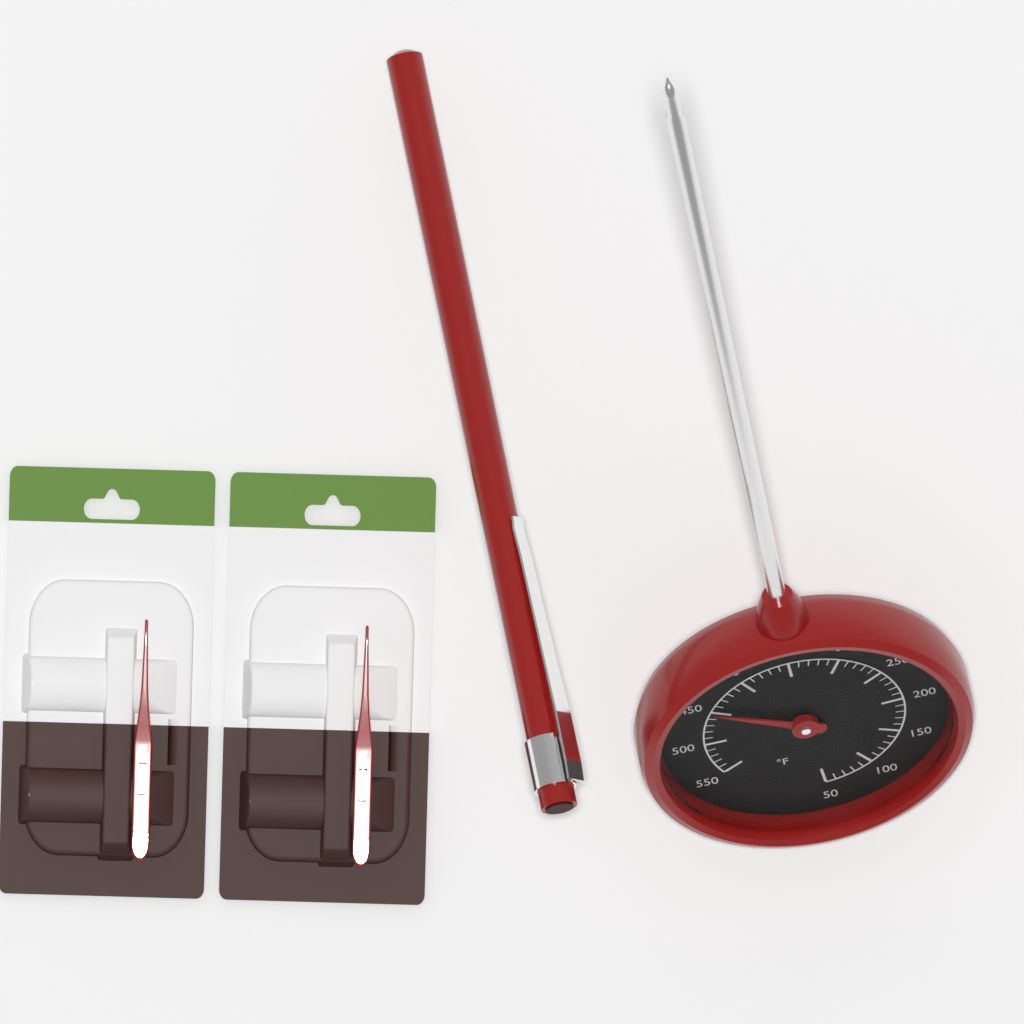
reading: 450 °F
